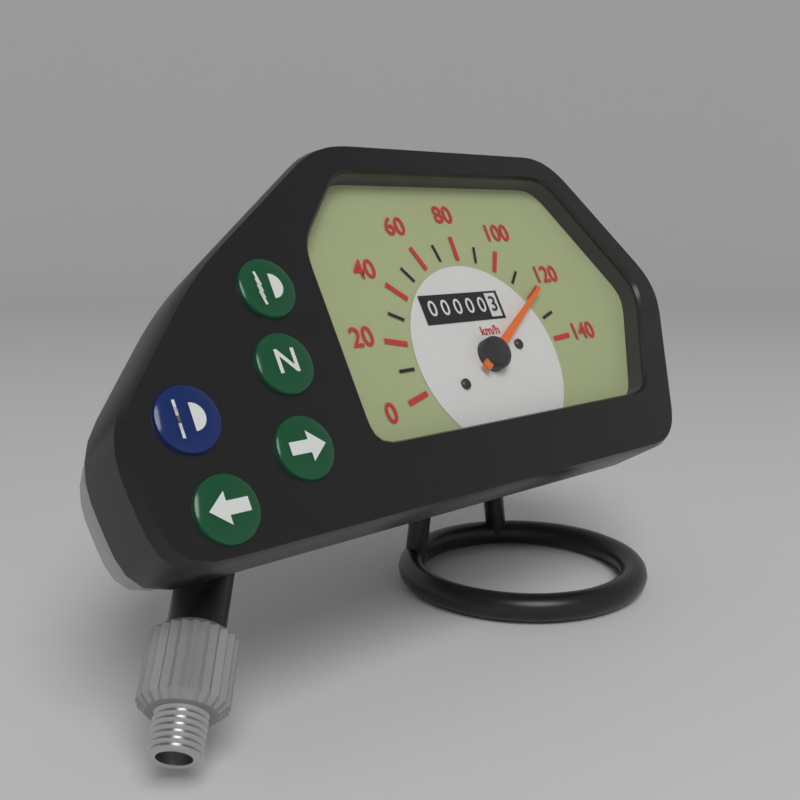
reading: 120 km/h
